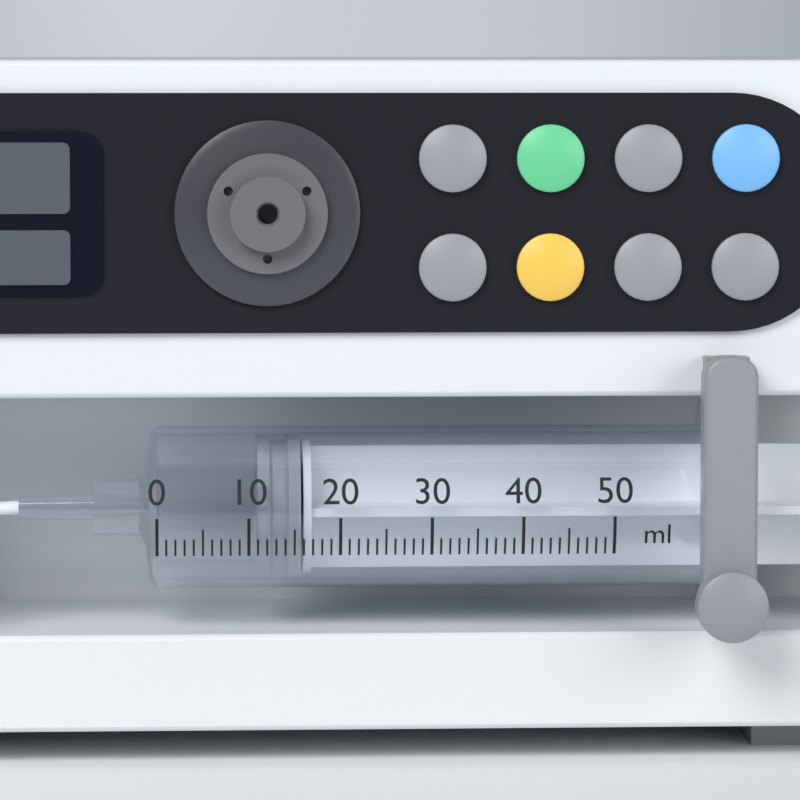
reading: 11 ml
